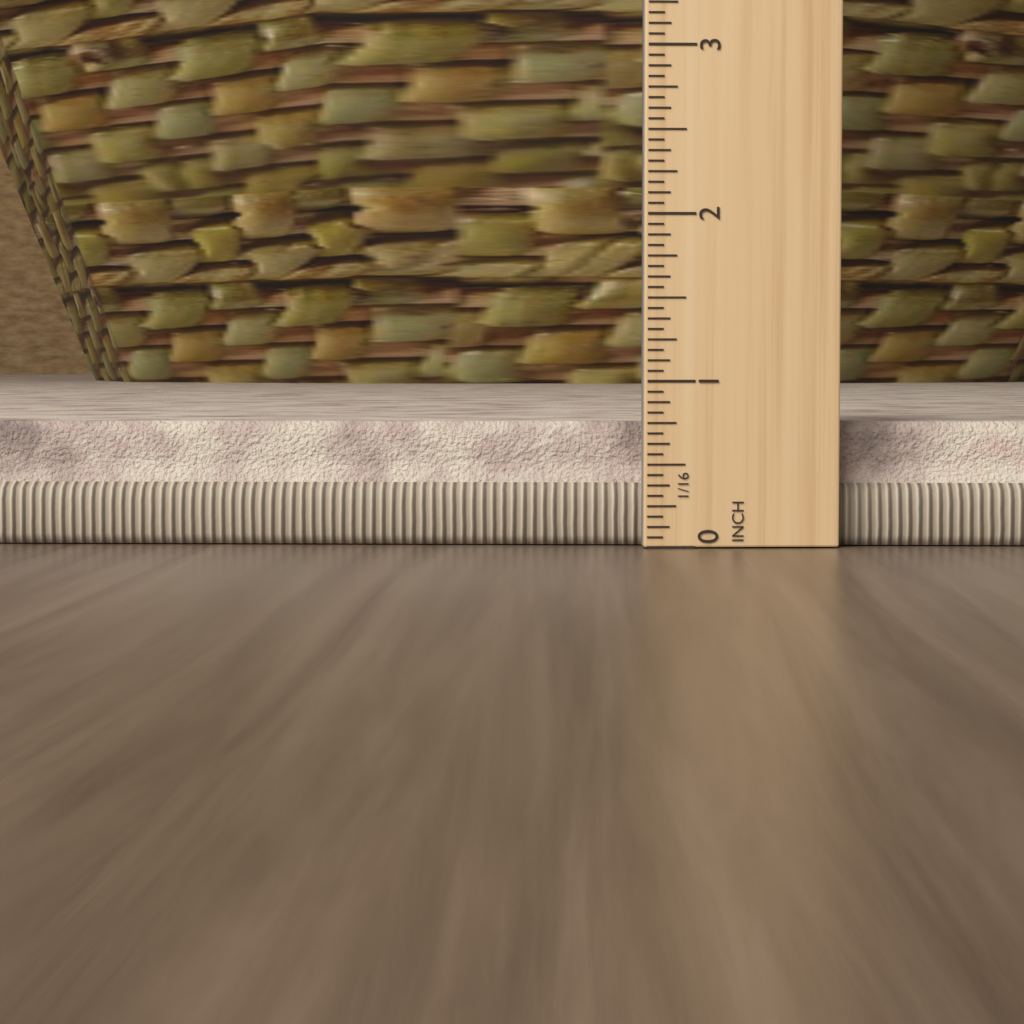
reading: 0.7500 in
